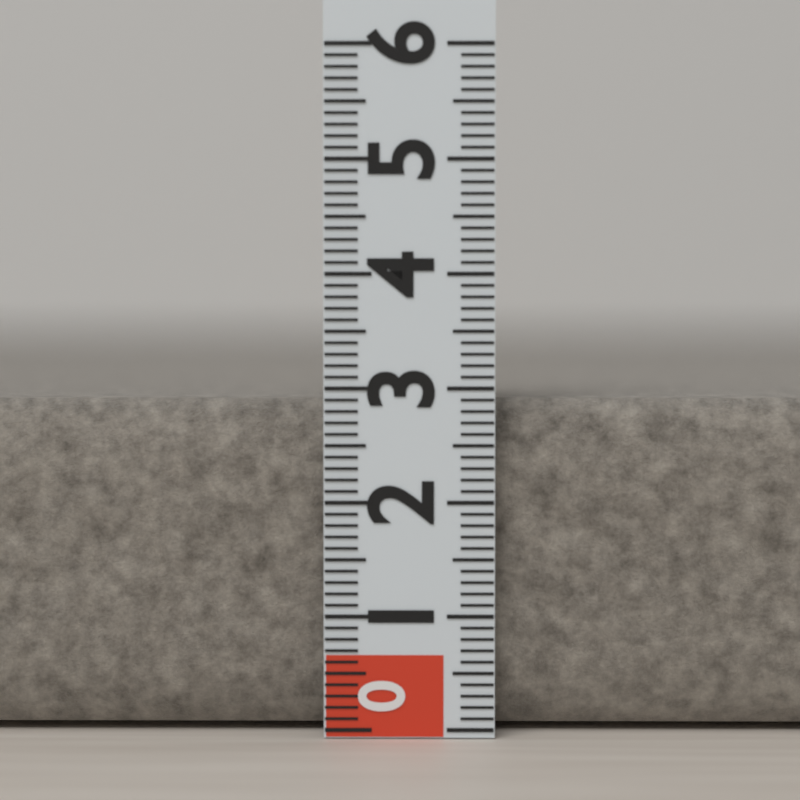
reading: 2.9 (no unit)
